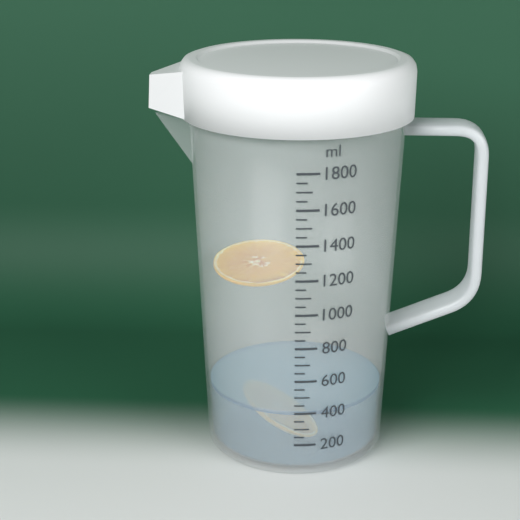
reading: 400 ml
